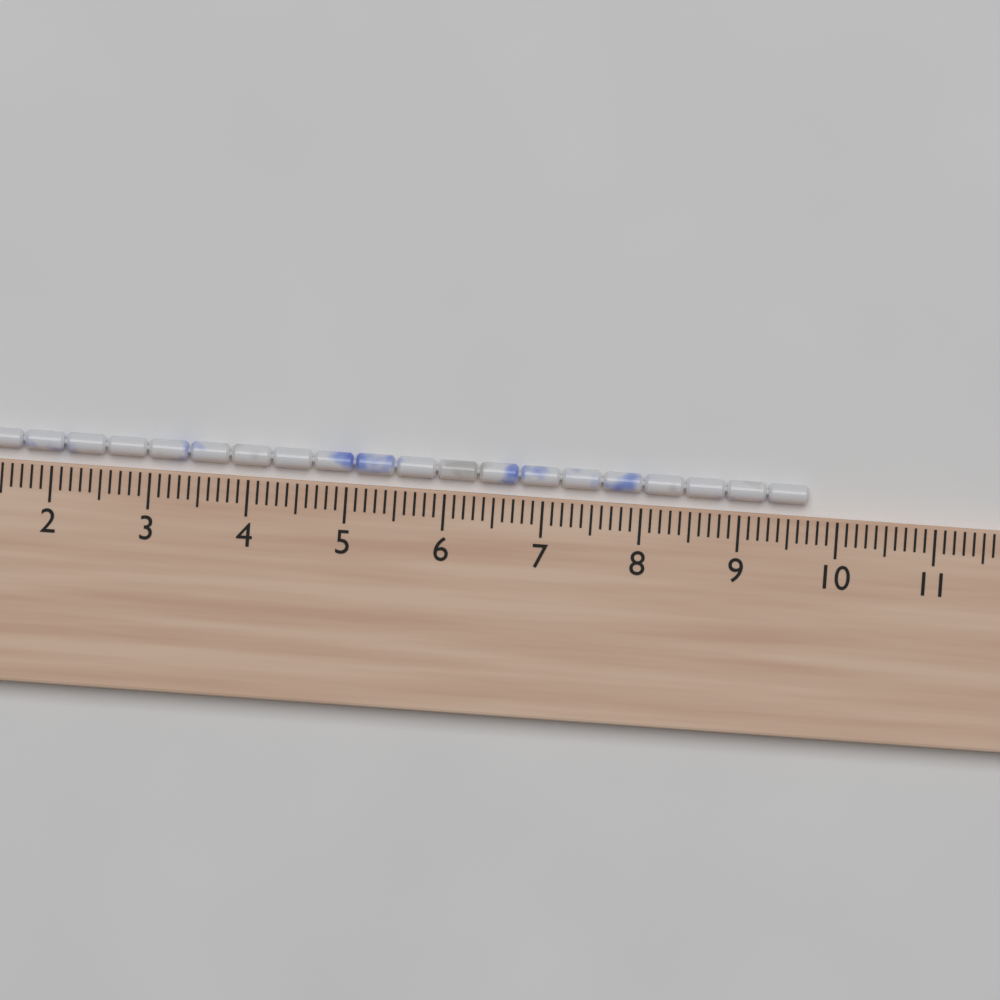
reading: 9.7 cm
